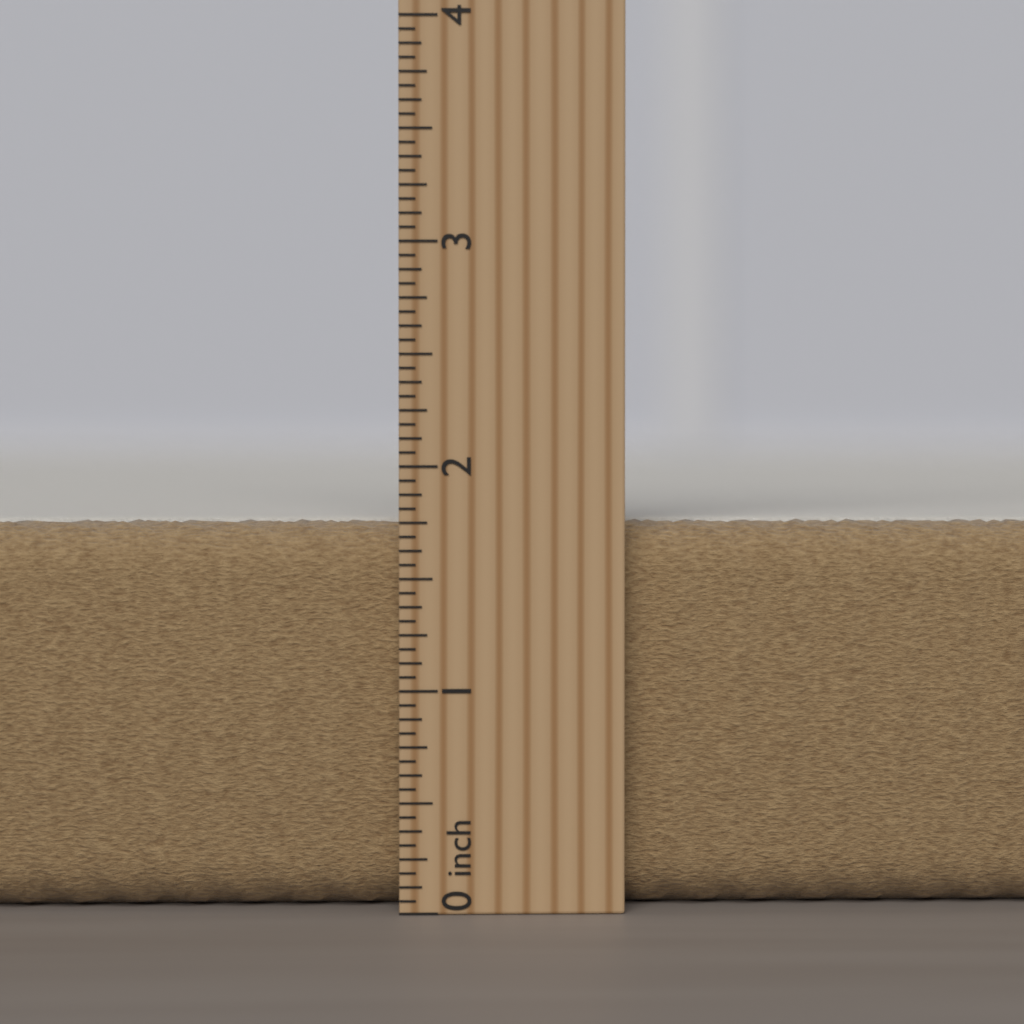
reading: 1.7500 inch
